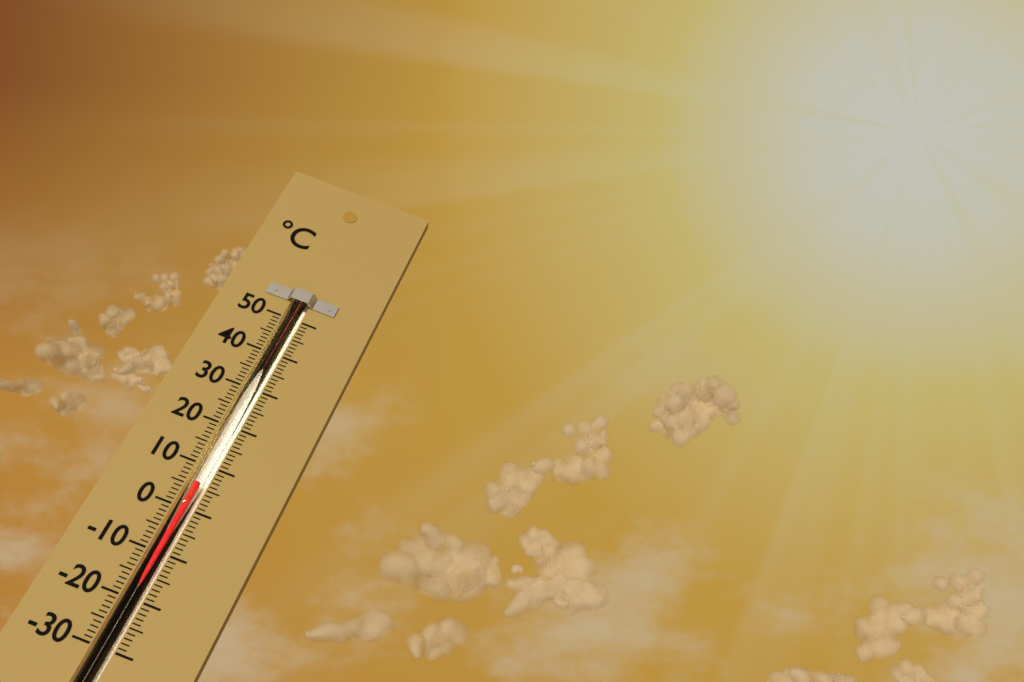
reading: 6 °C
